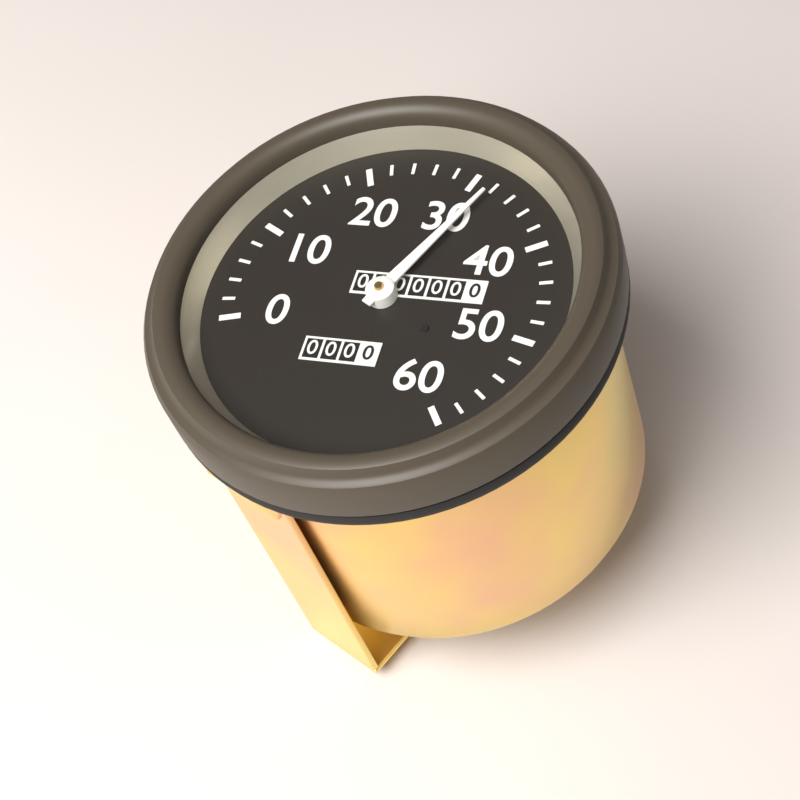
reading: 32 (no unit)
